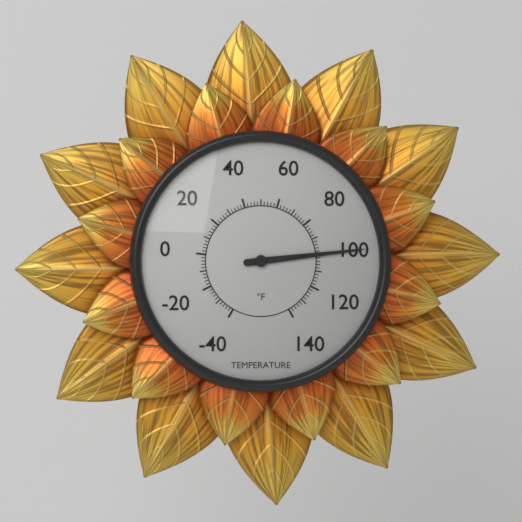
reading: 100 °F
